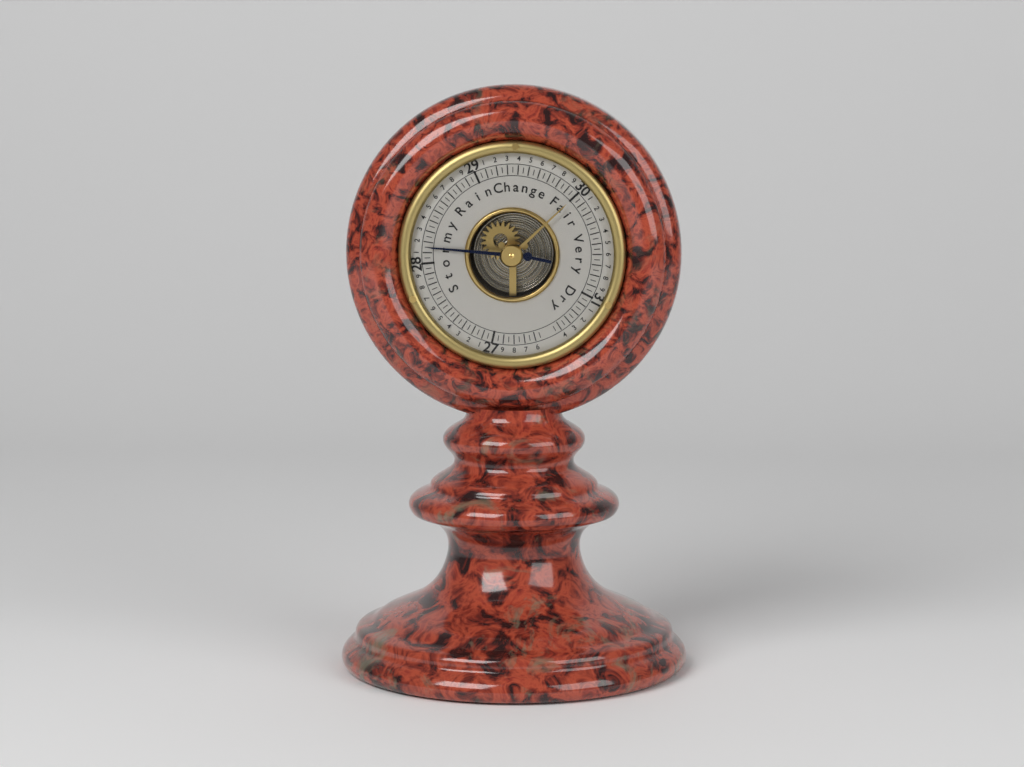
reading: 28.15 (no unit)
